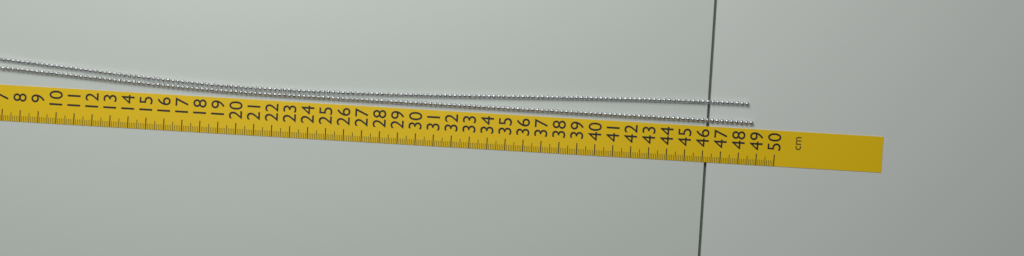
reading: 48.7 cm
